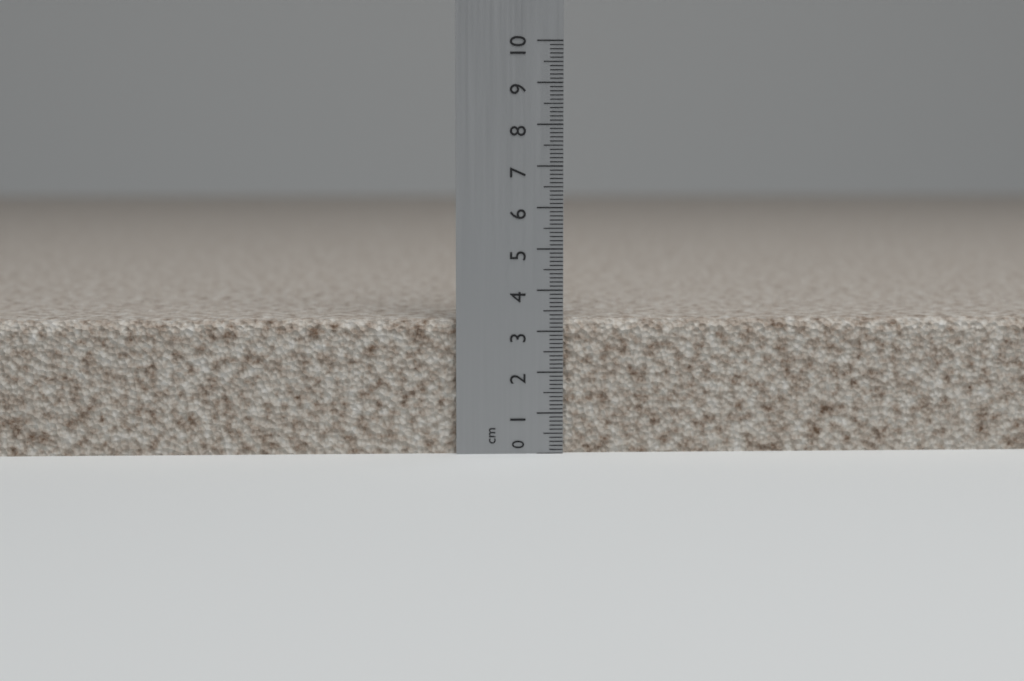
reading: 3.3 cm
